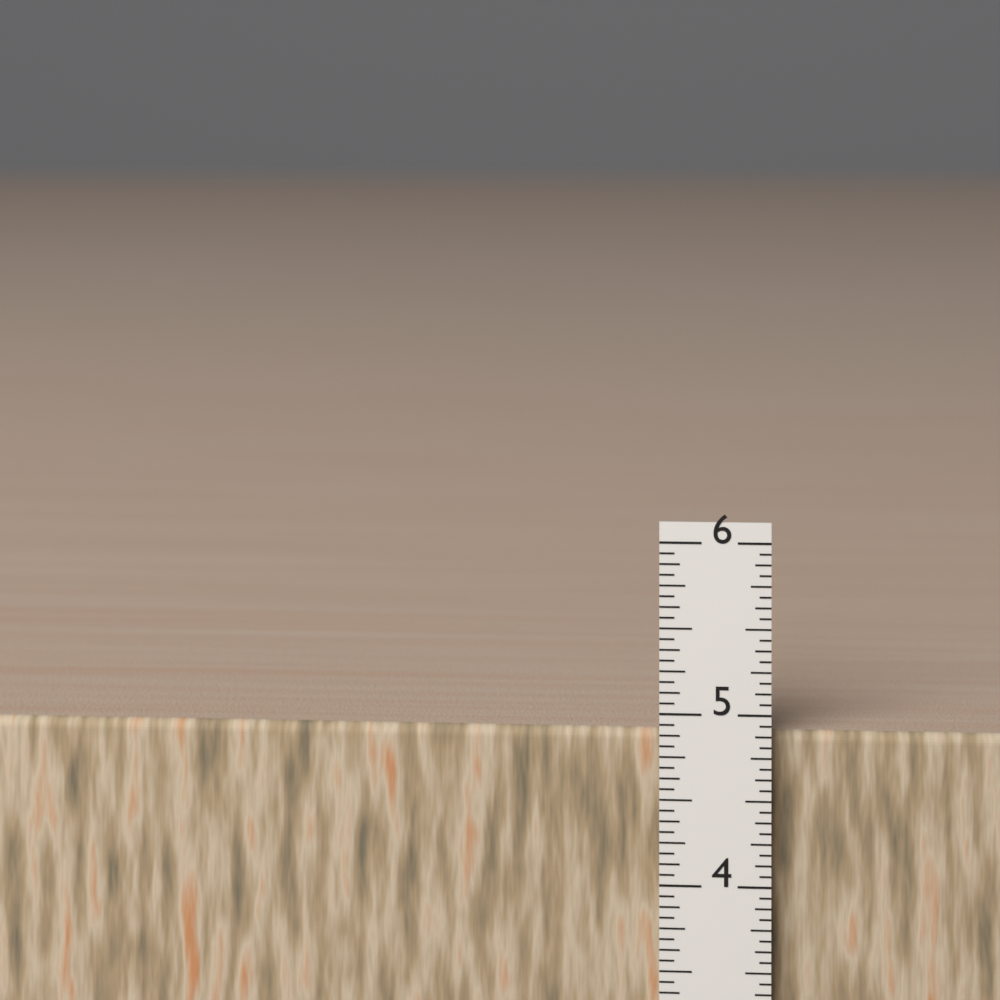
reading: 4.8750 in
